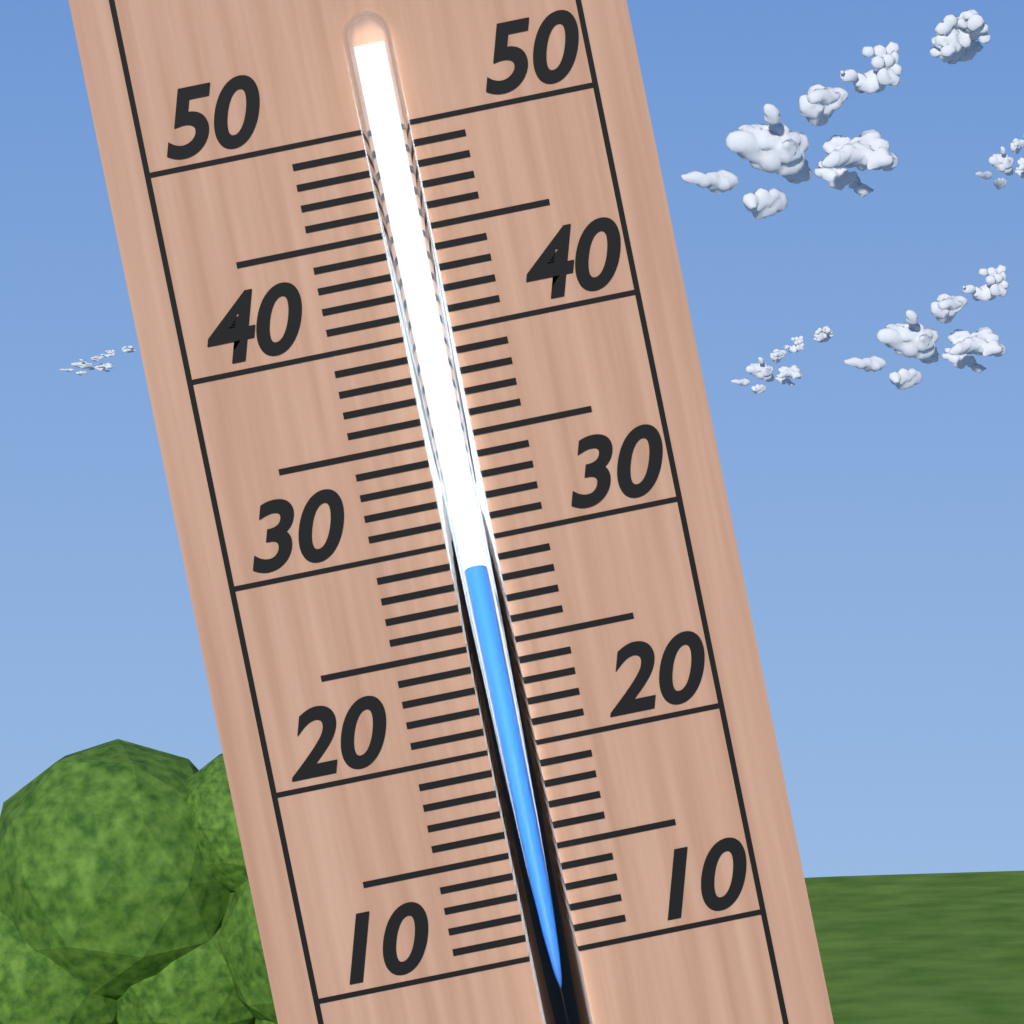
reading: 29 (no unit)
